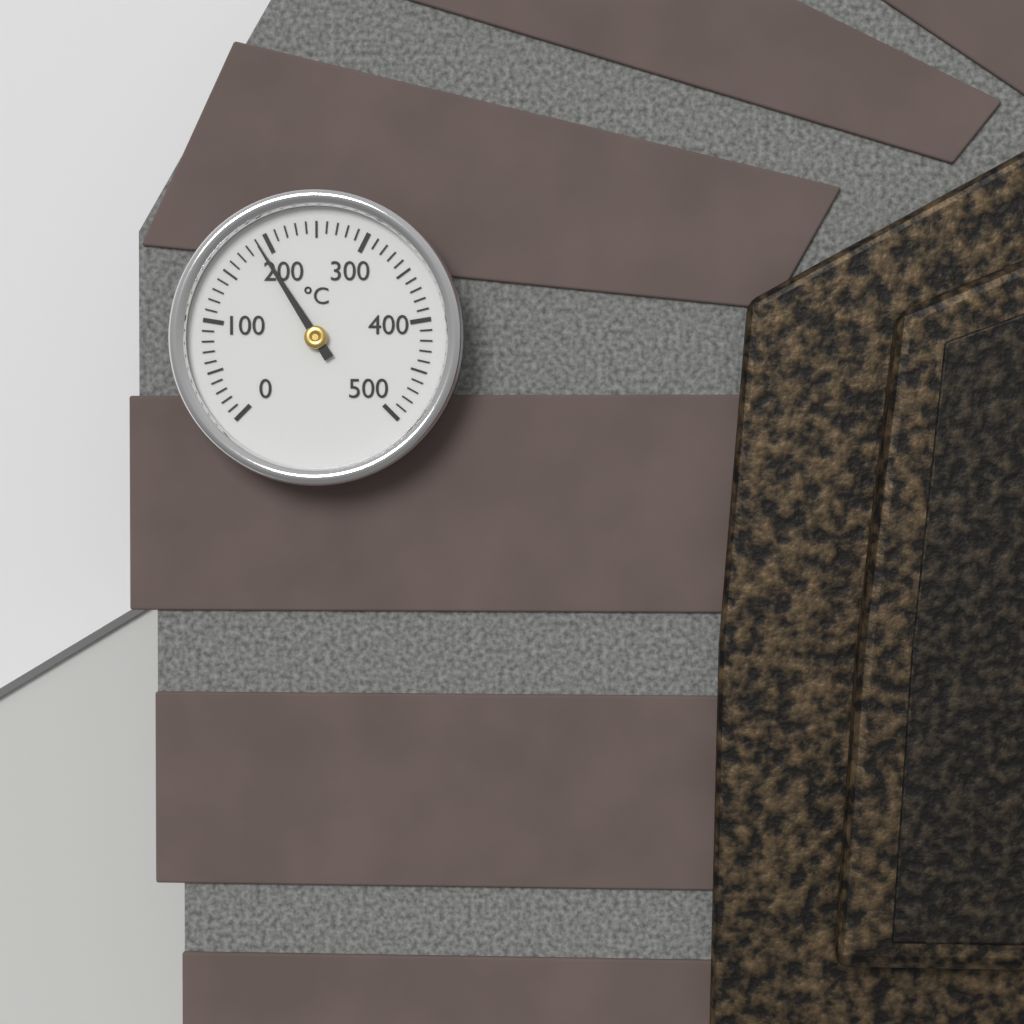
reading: 190 °C
